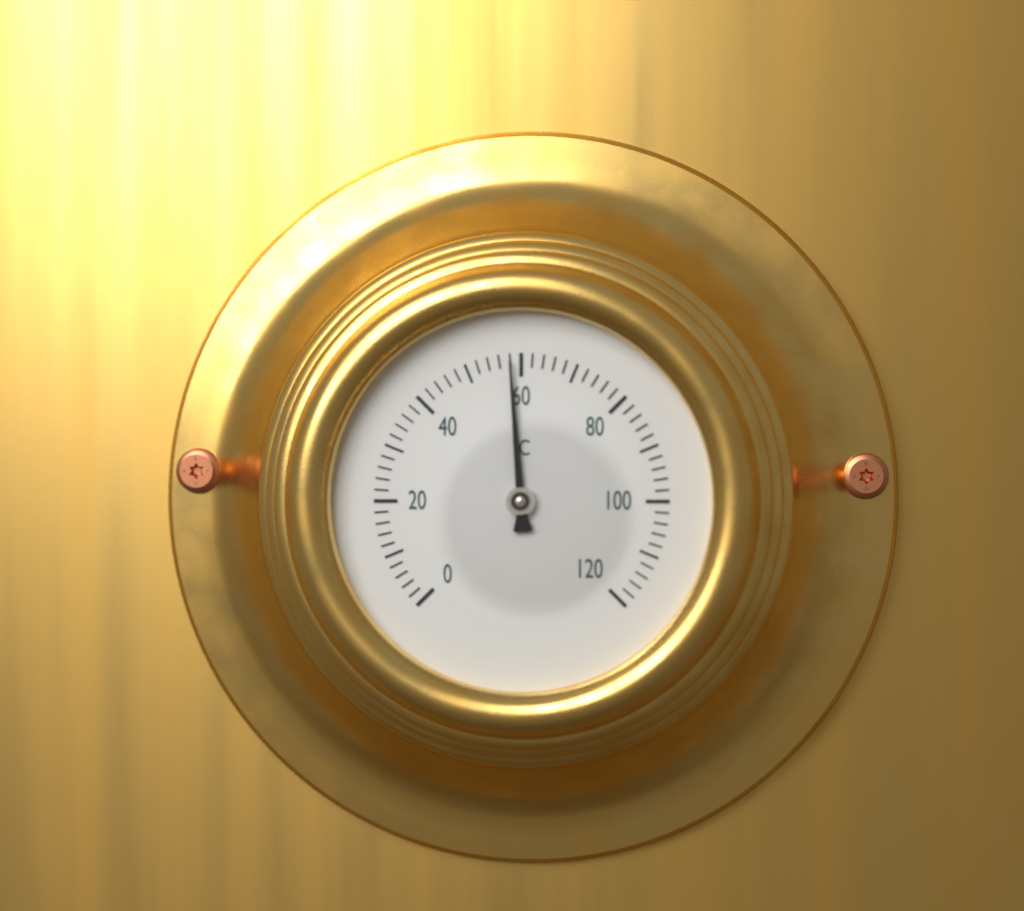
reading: 58 °C
